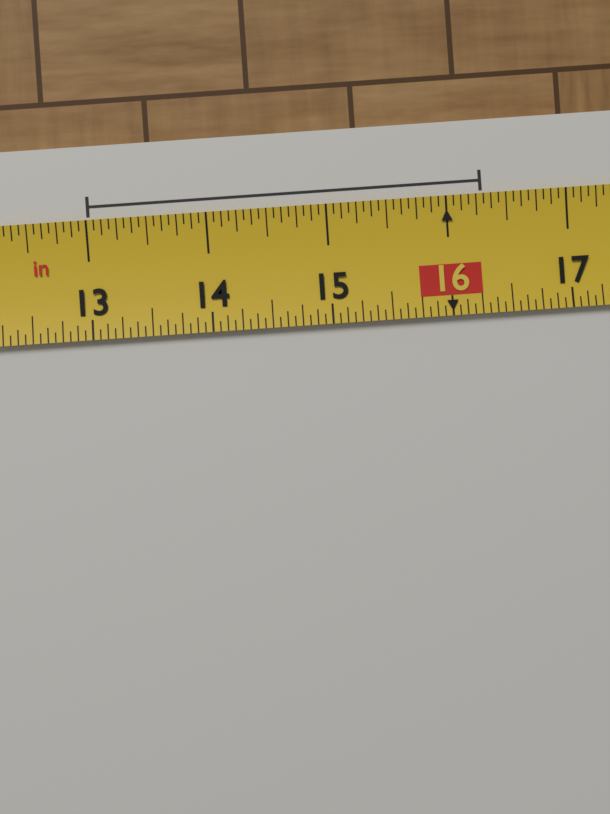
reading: 16.3125 in
